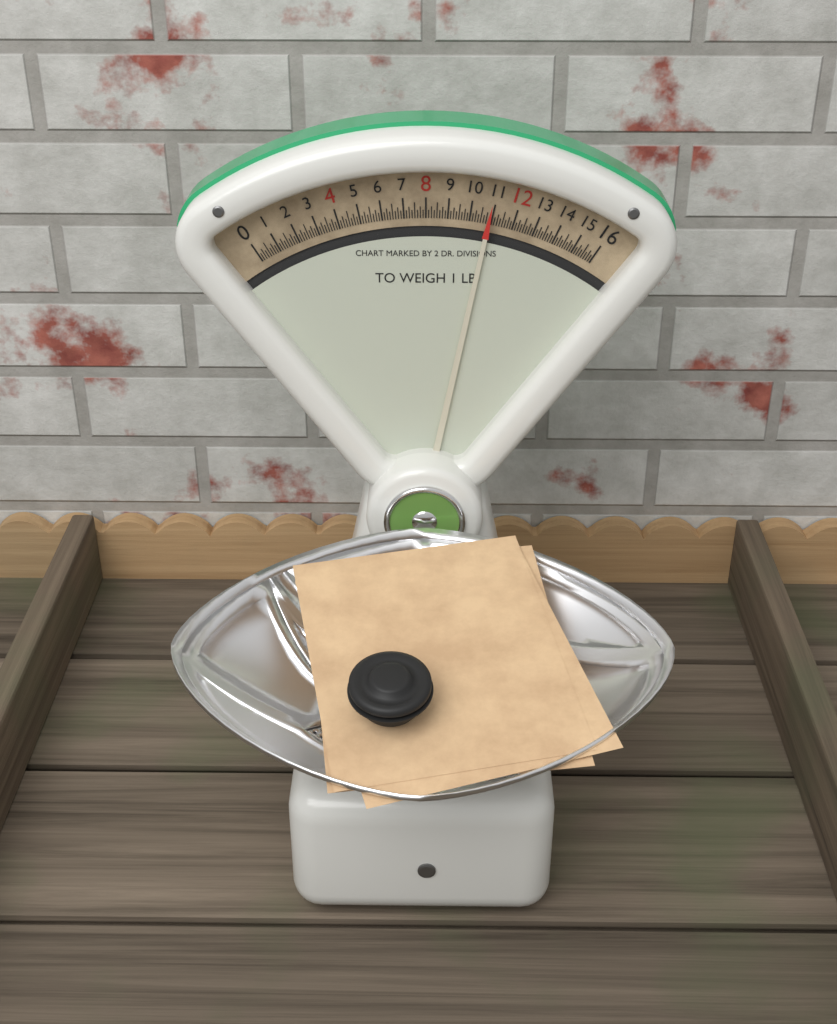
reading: 10.875 oz
